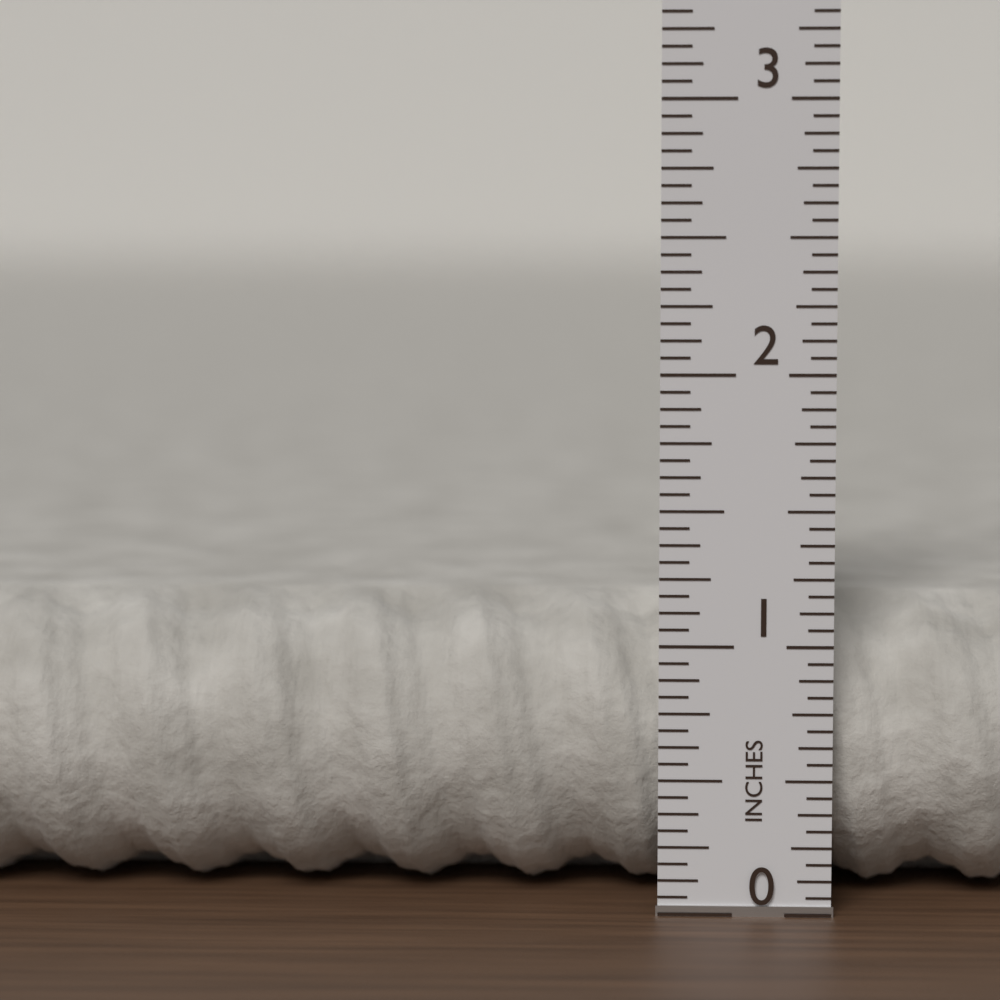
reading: 1.1250 in
